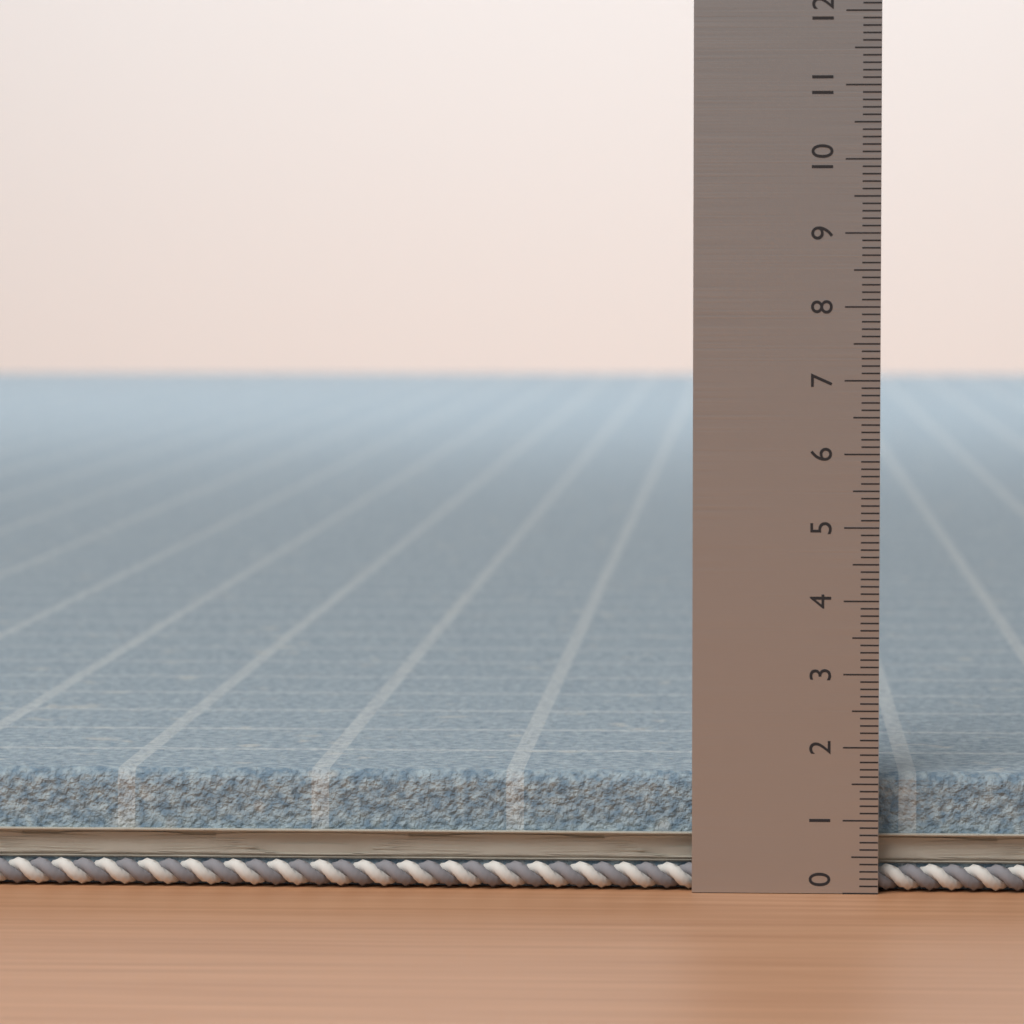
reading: 1.6 (no unit)
